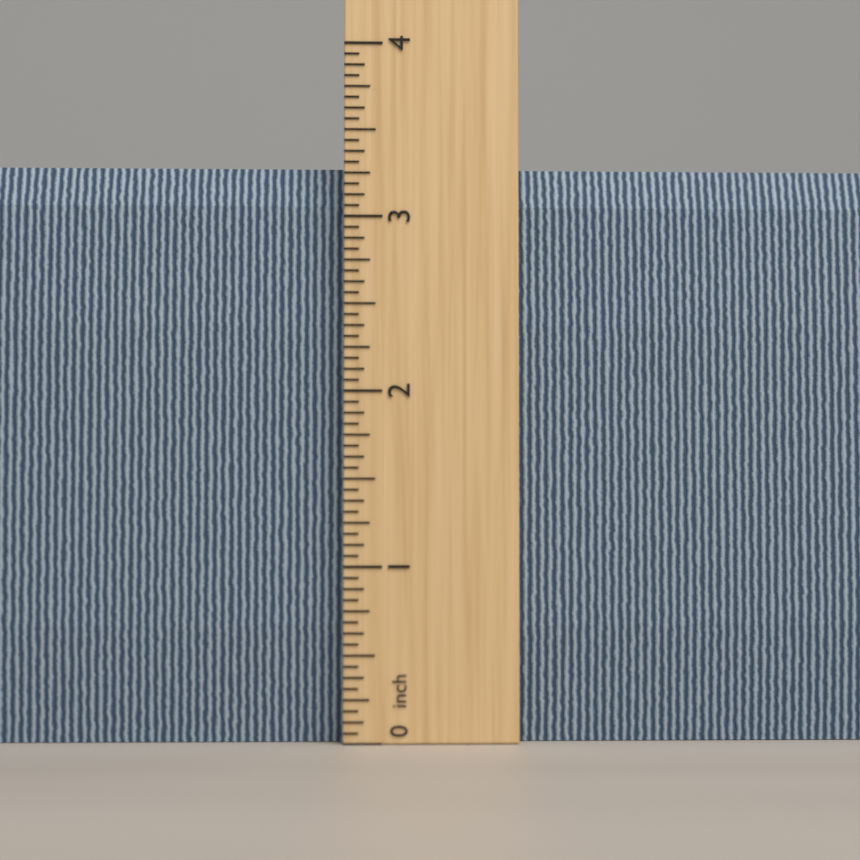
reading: 3.3125 inch
